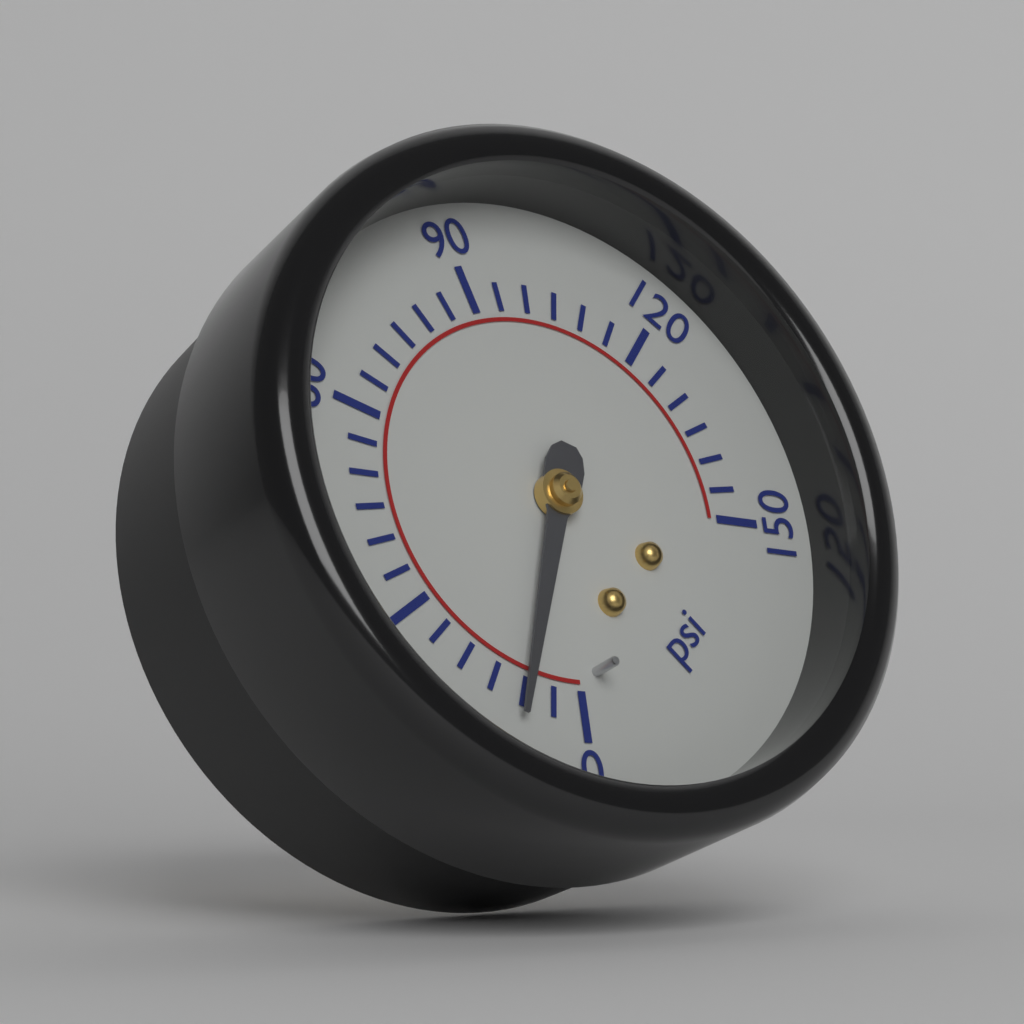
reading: 10 psi
